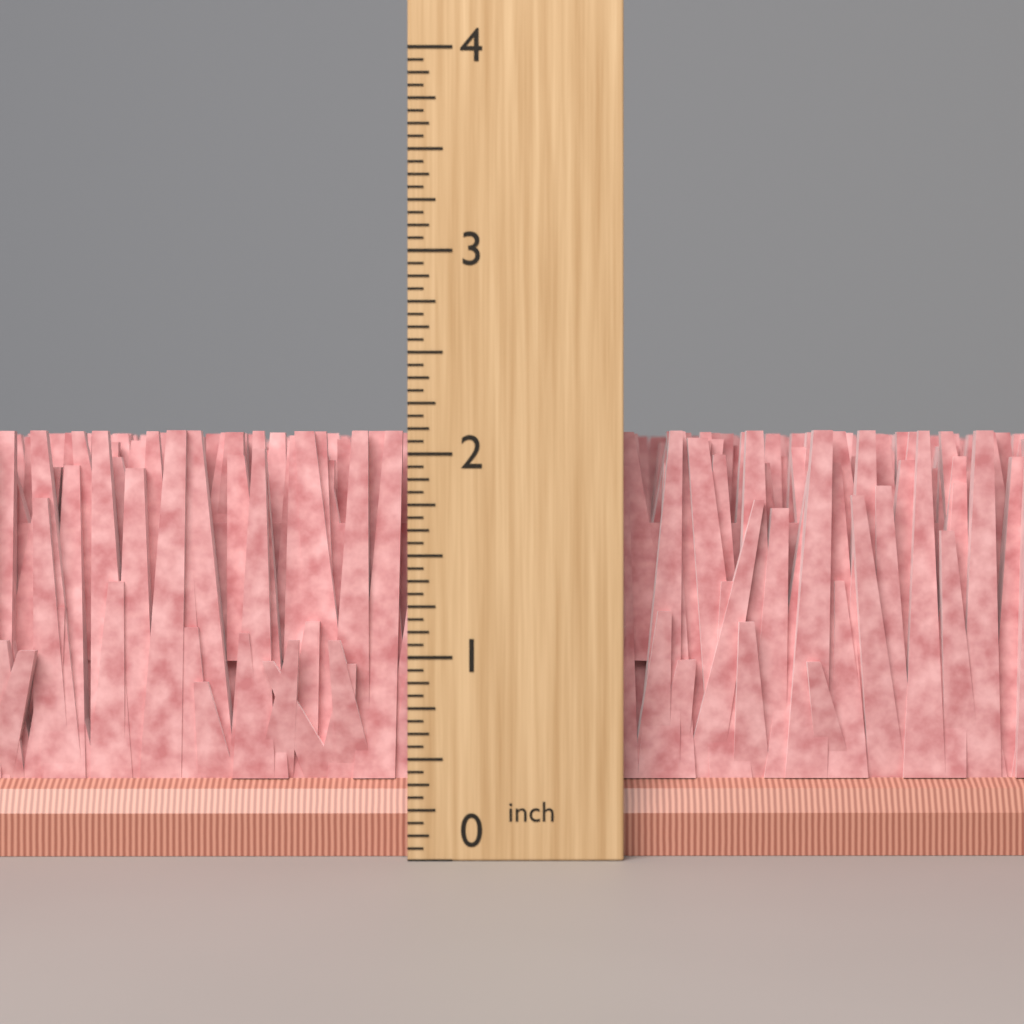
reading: 2.1250 inch
